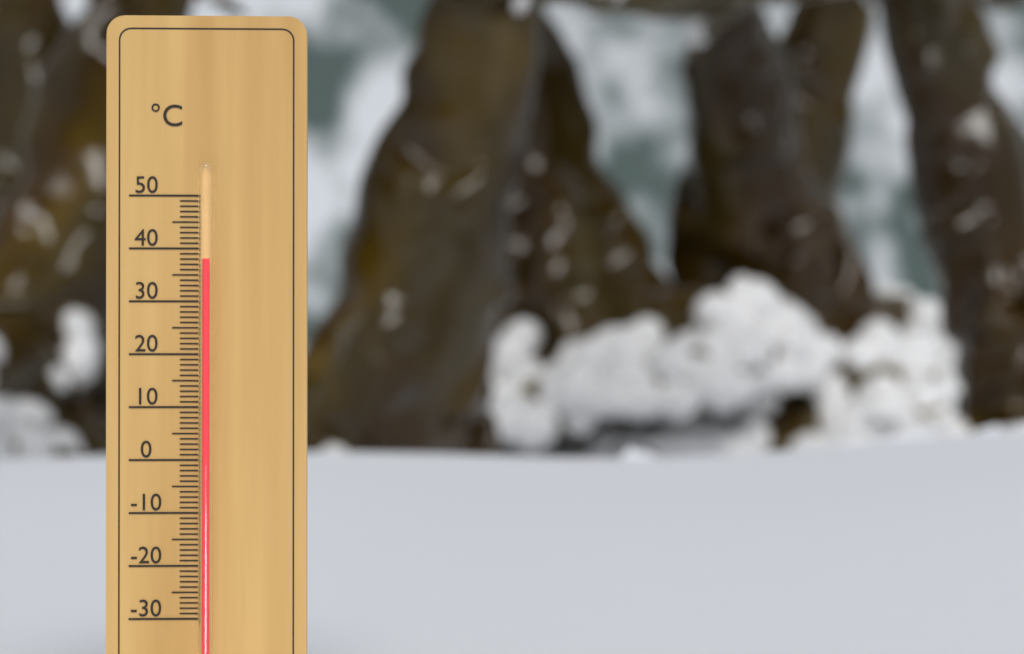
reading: 38 °C
